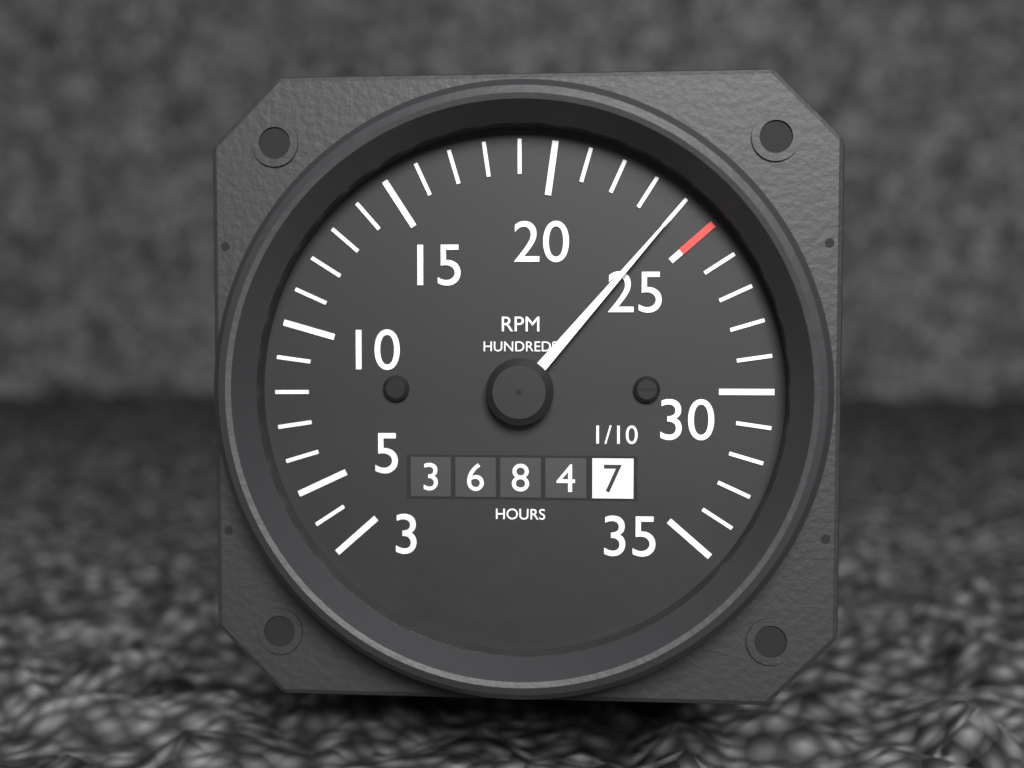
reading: 2400 RPM
